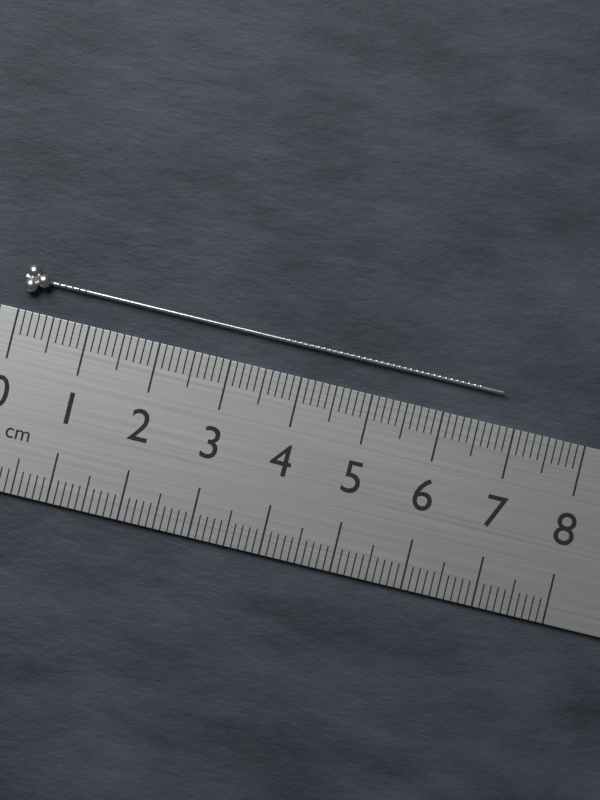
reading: 6.8 cm
